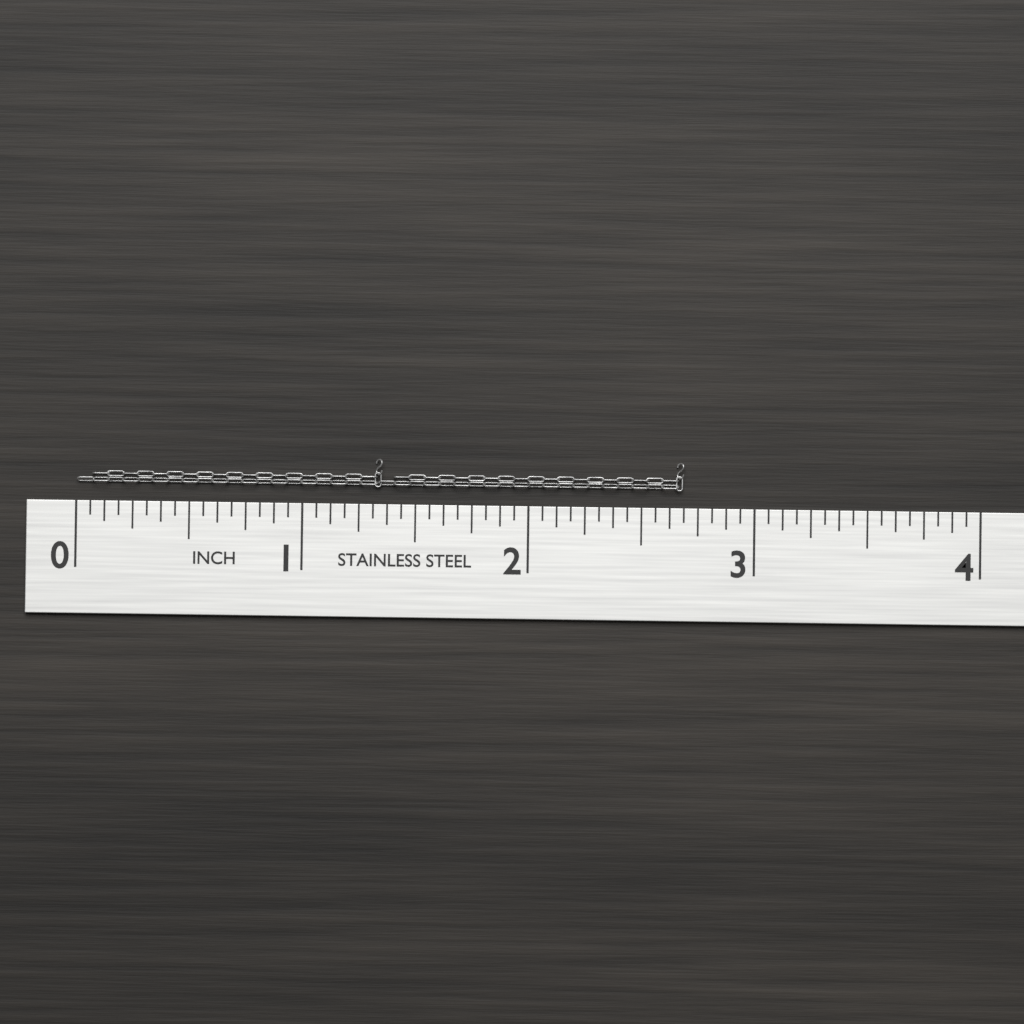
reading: 2.6875 in
